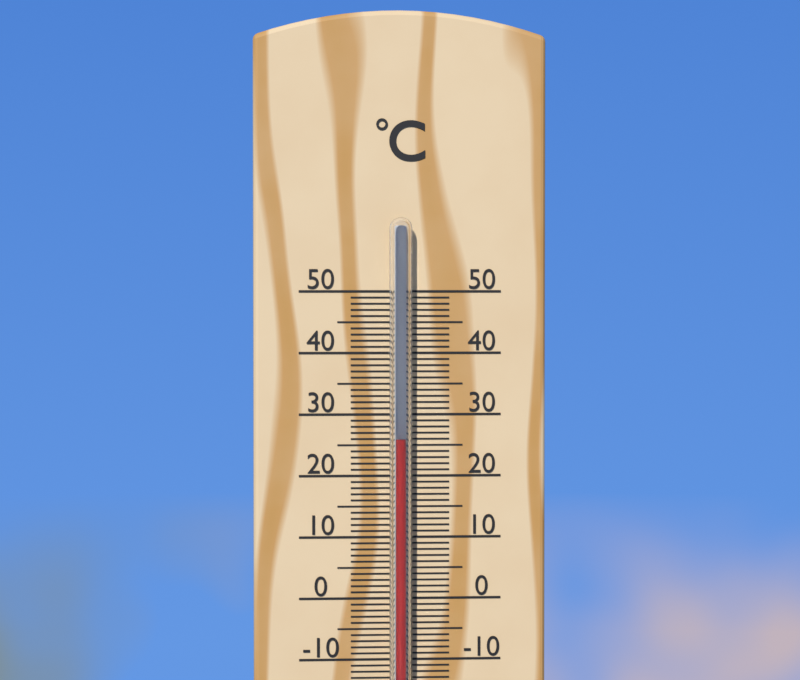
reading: 26 °C
